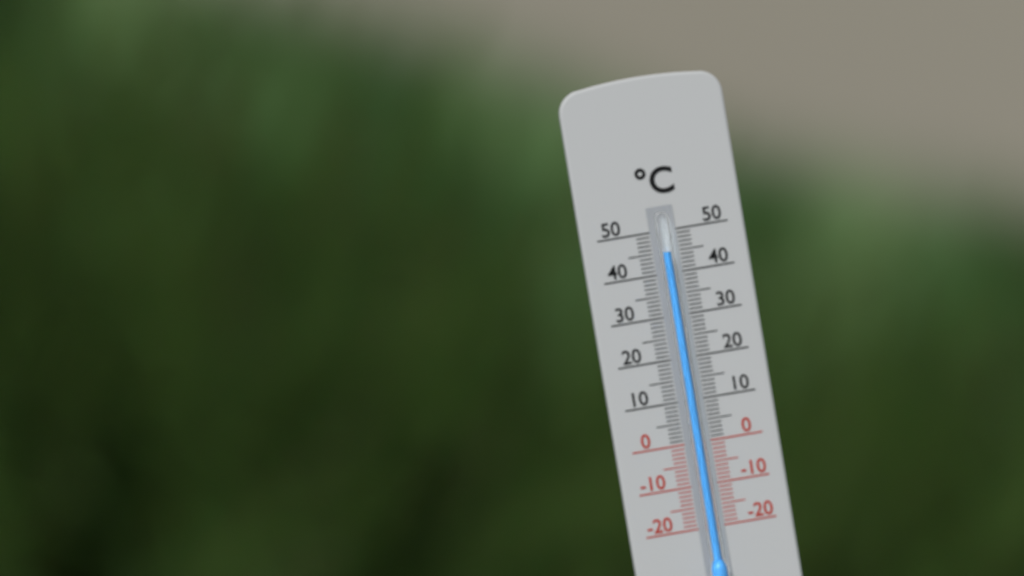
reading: 45 °C
